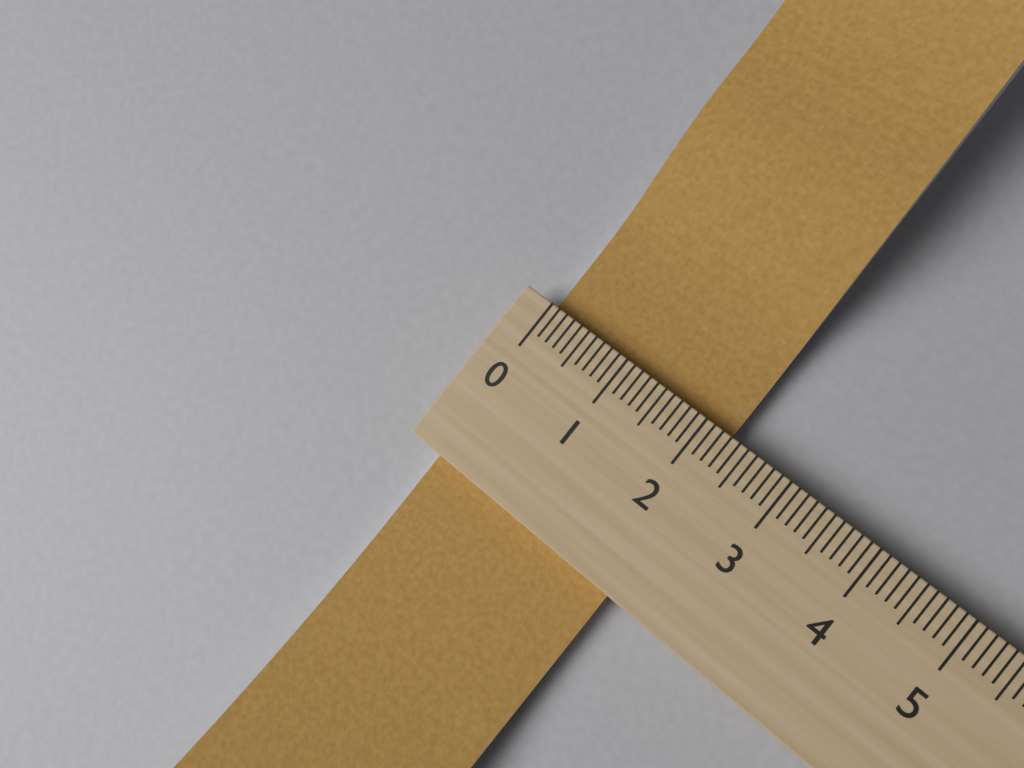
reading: 2.3 (no unit)
